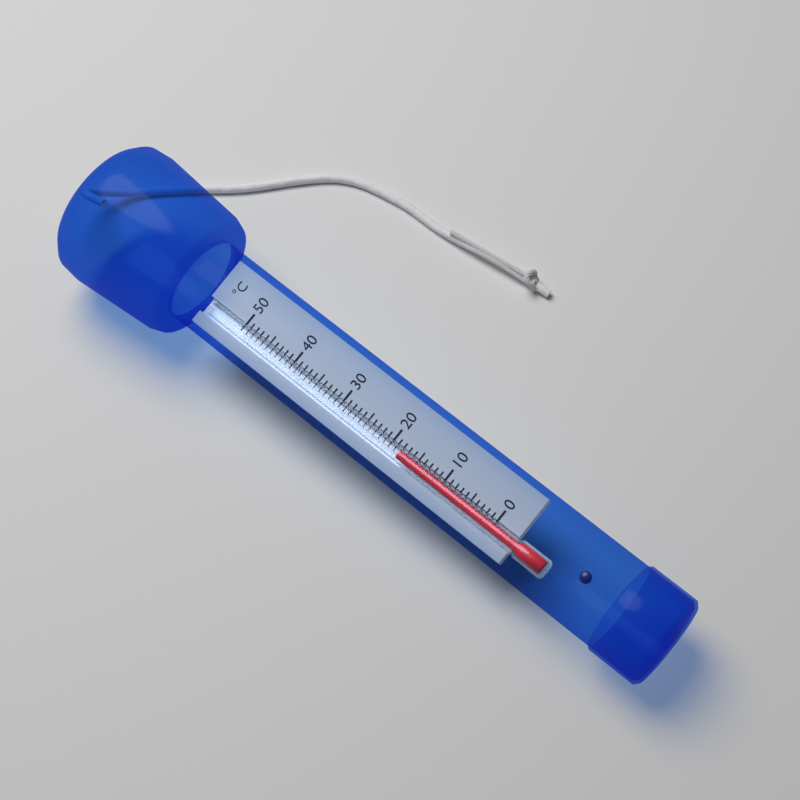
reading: 18 °C
